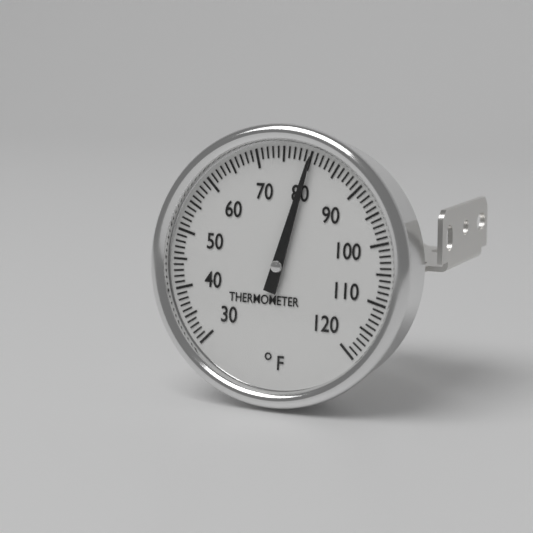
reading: 80 °F
